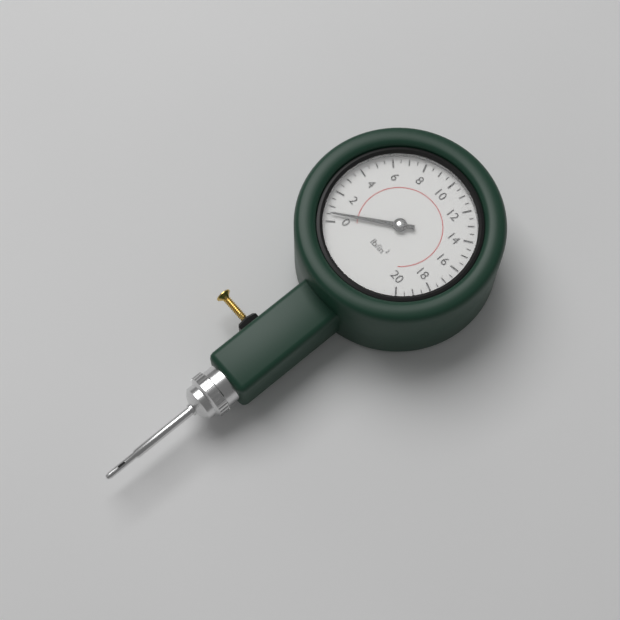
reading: 0.5 lb/in²
